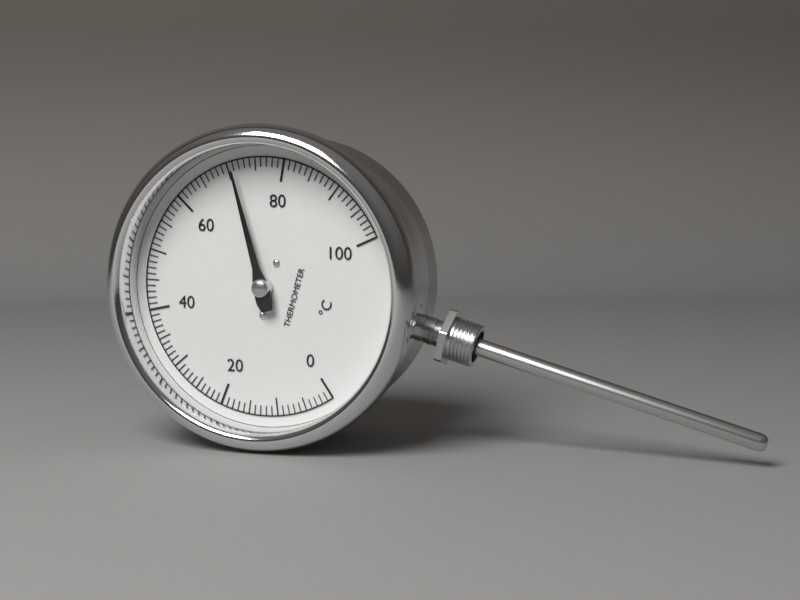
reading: 71 °C
